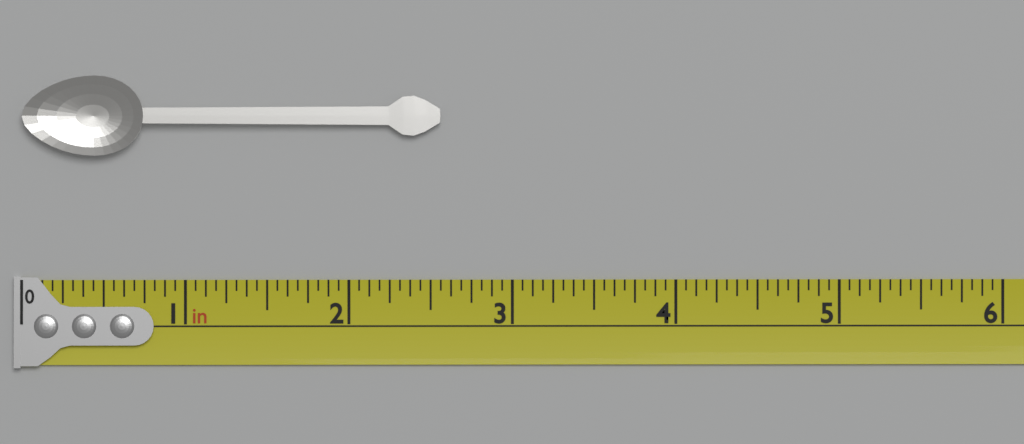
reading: 2.5625 in
